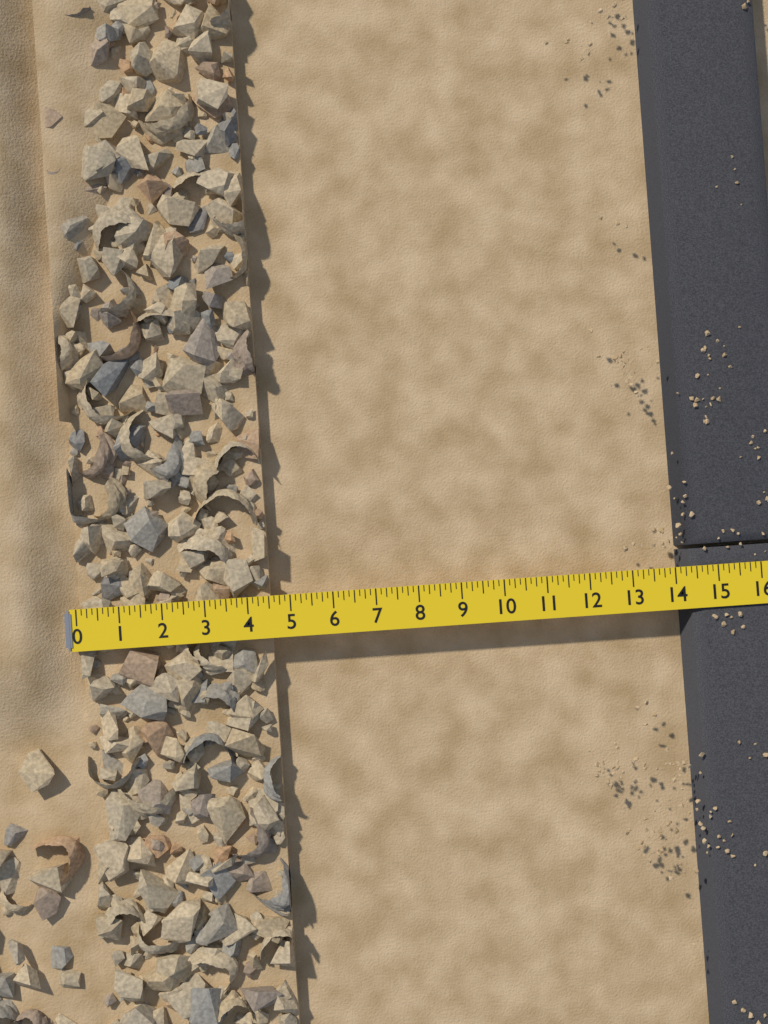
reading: 4.500 (no unit)
